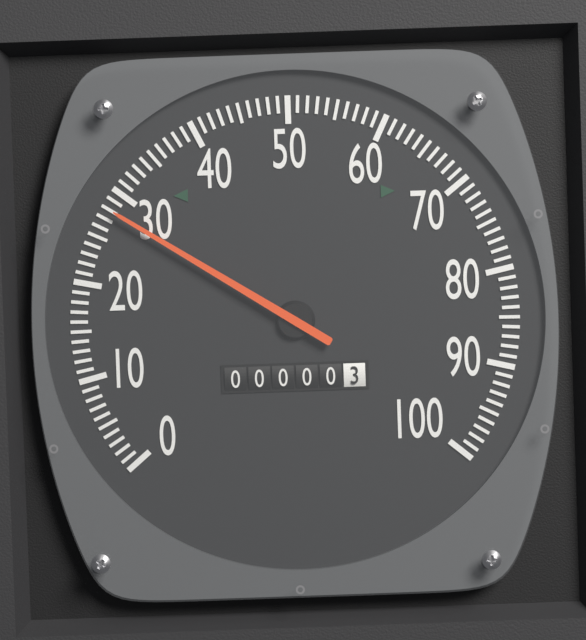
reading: 28 (no unit)
